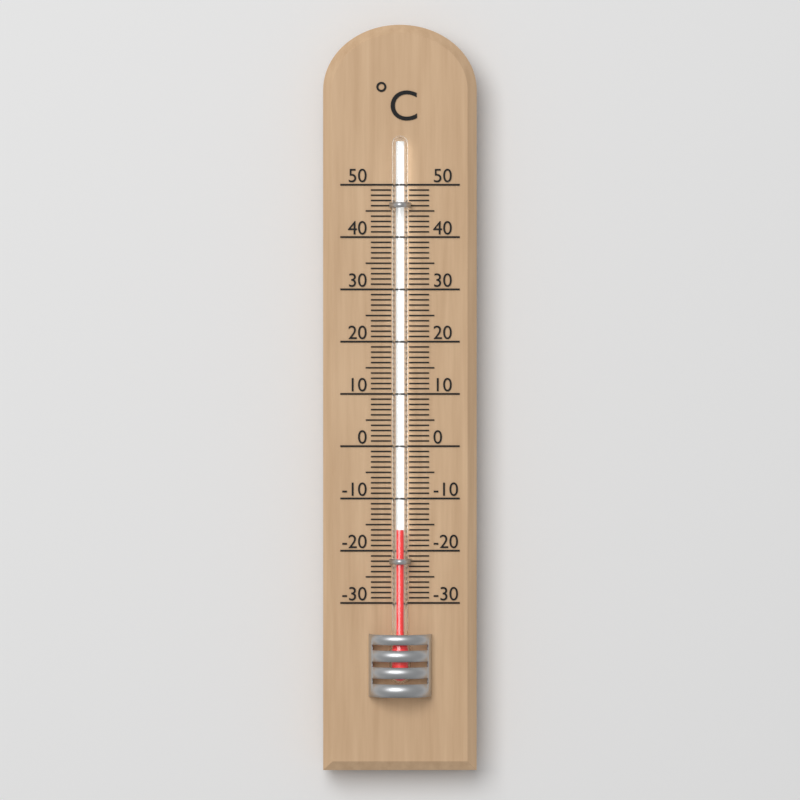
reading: -16 °C
